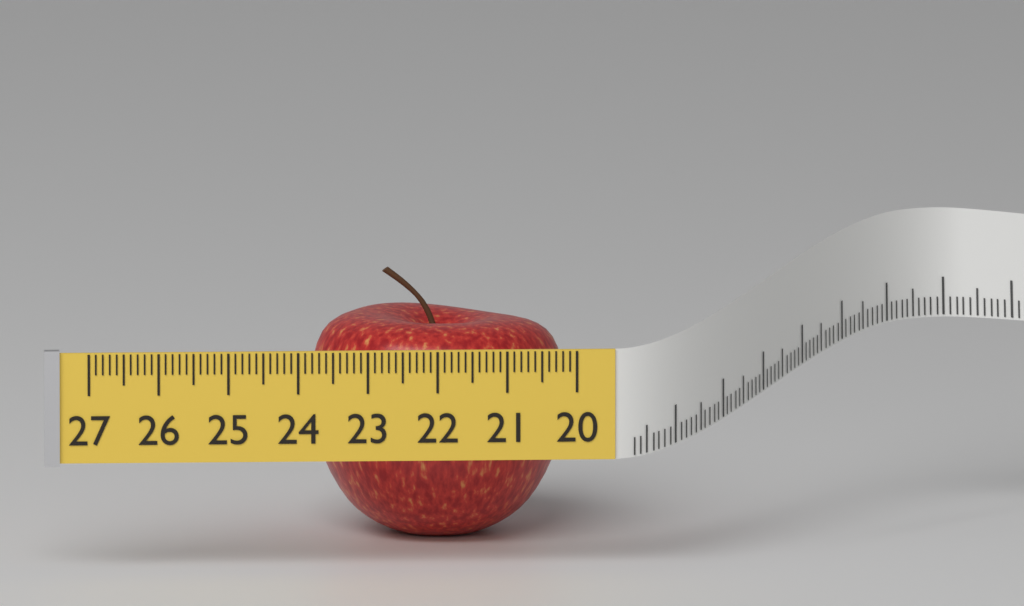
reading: 23.7 (no unit)
